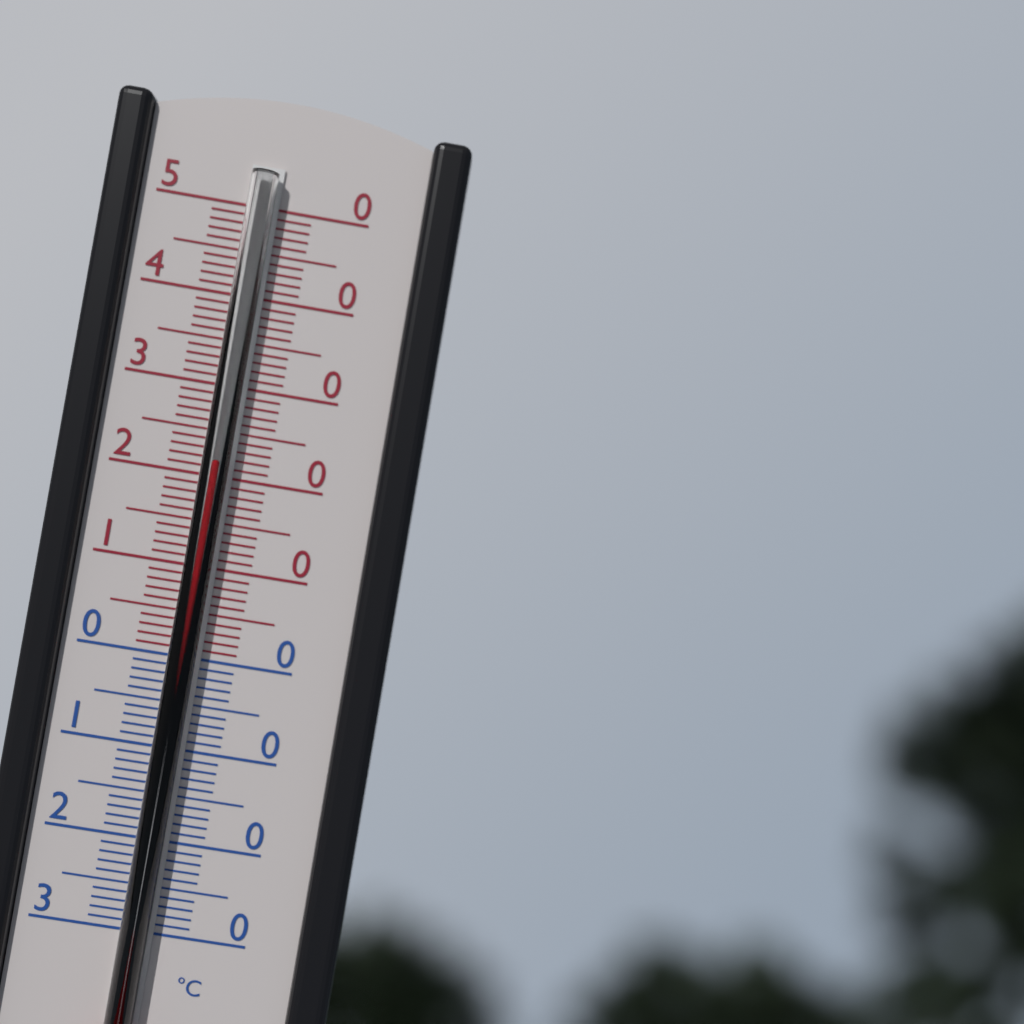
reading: 22 °C
